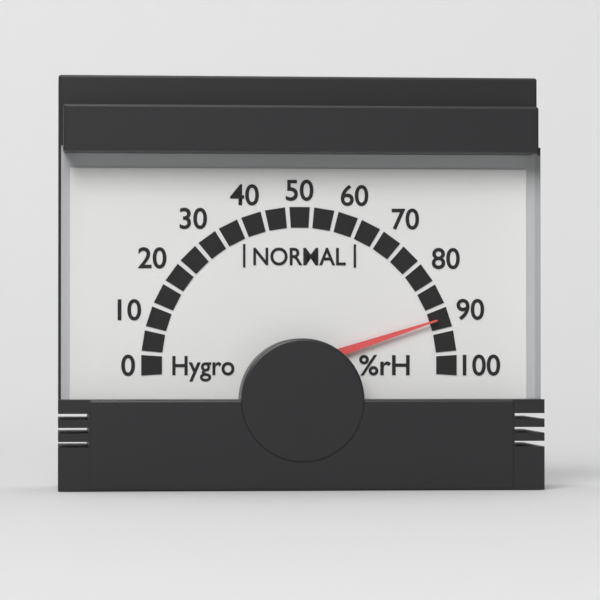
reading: 90 %rH
